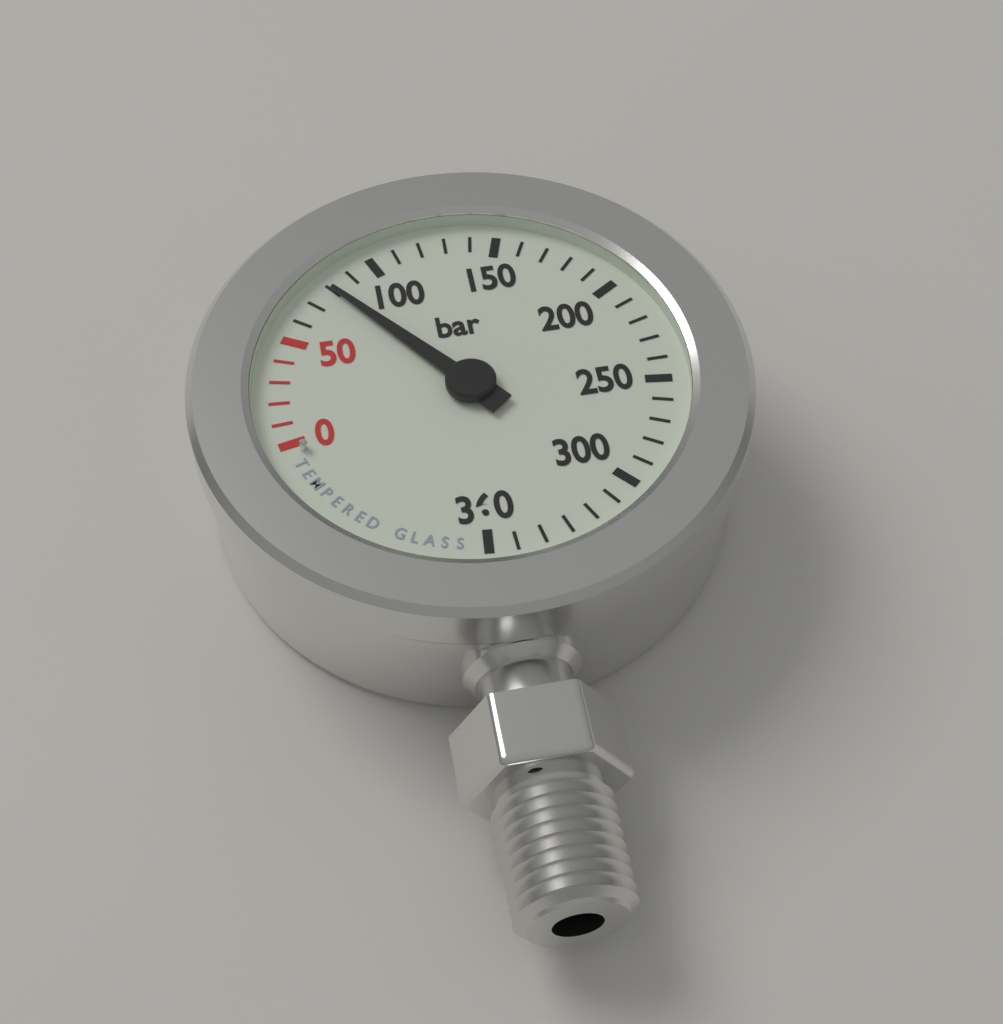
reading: 80 bar
